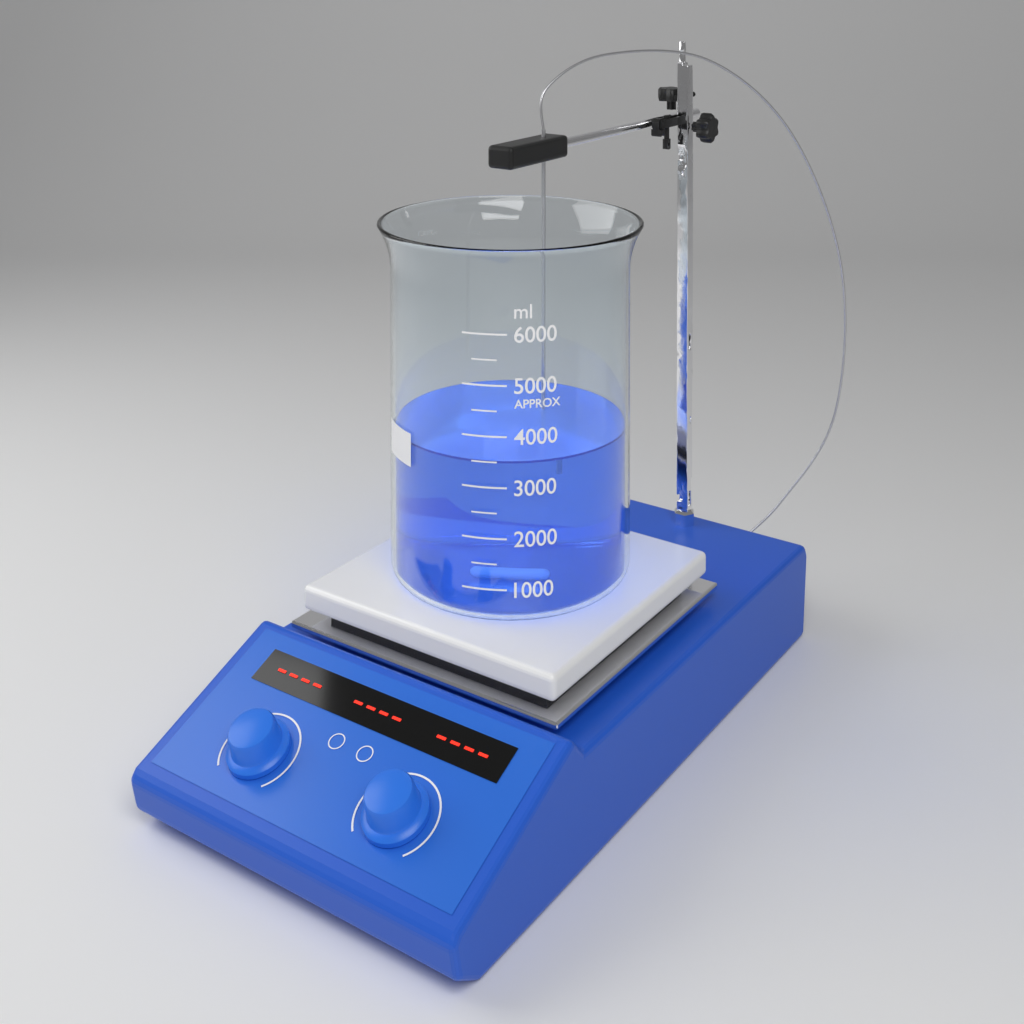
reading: 3500 ml
